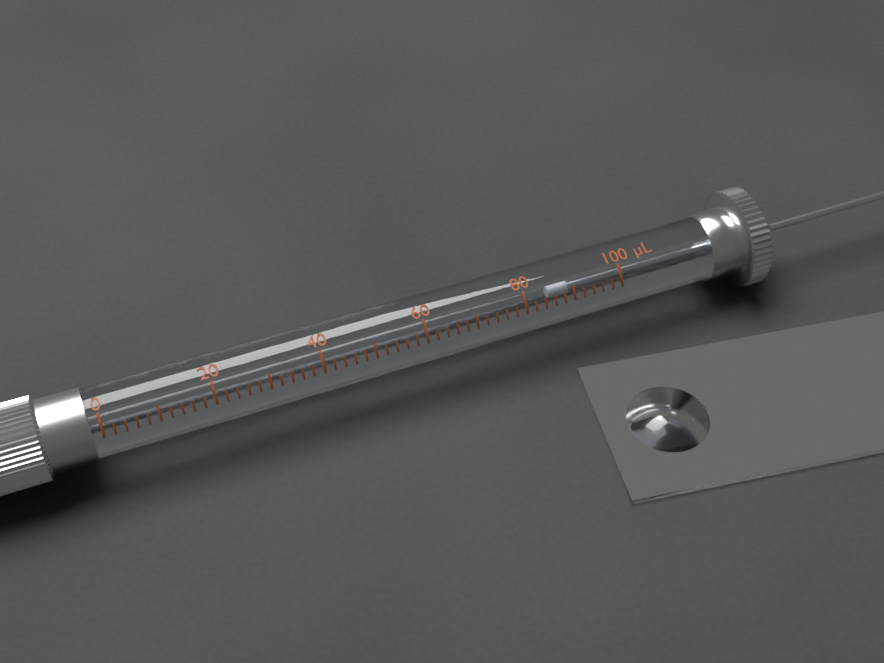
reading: 86 µL
